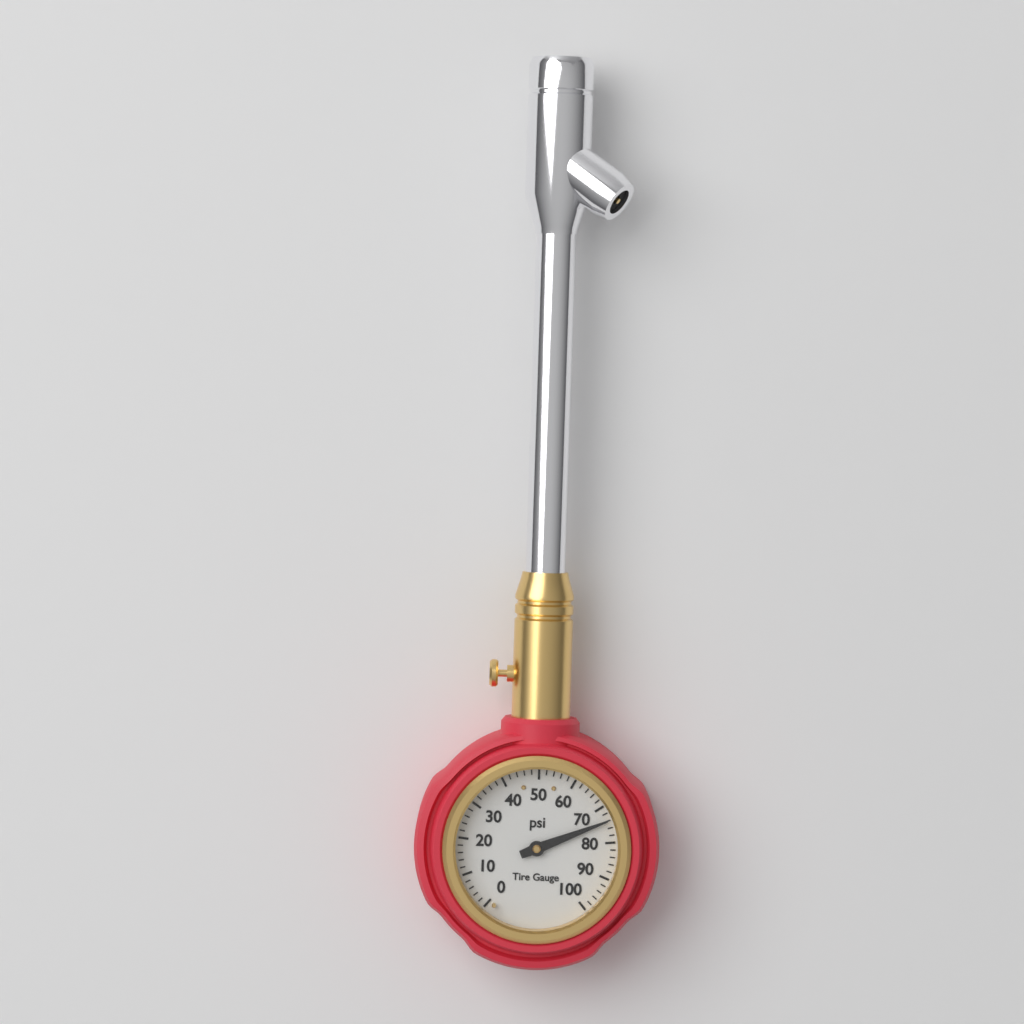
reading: 74 psi
